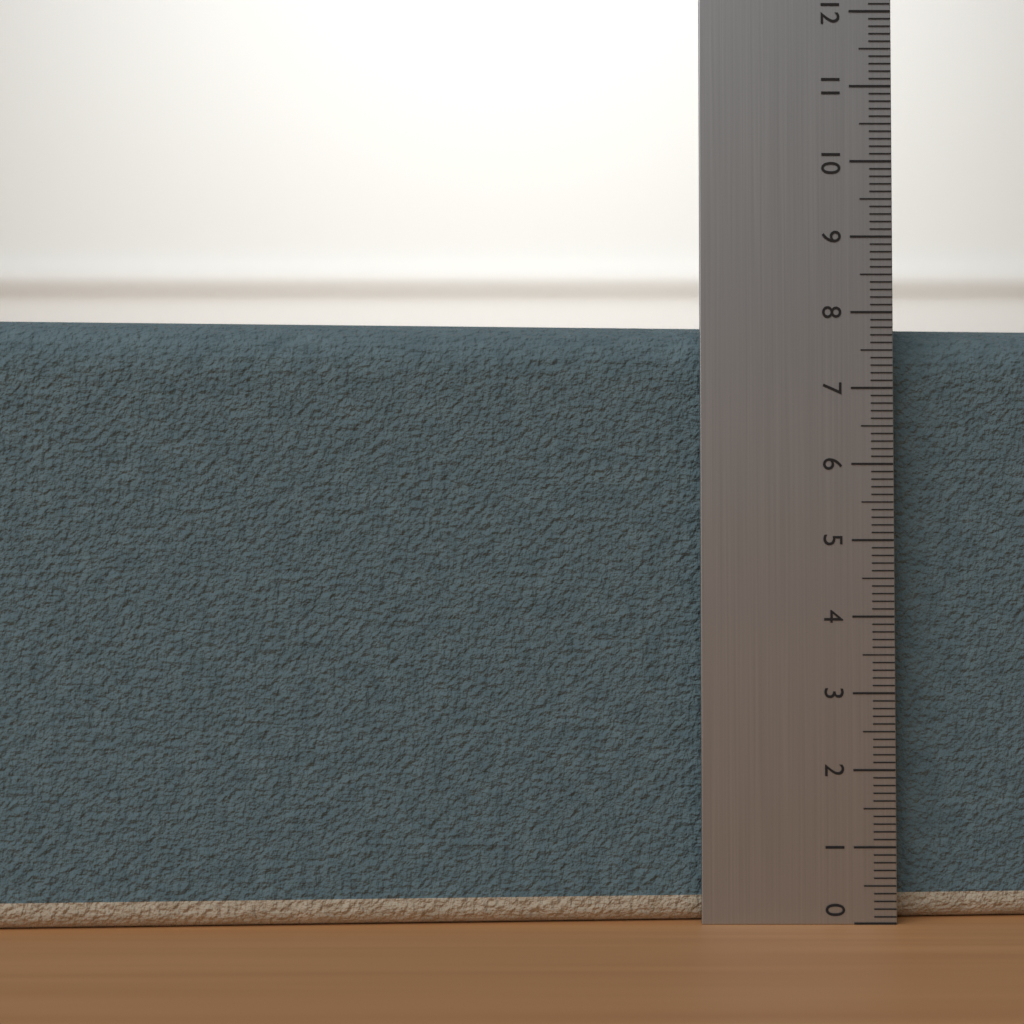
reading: 7.9 (no unit)
